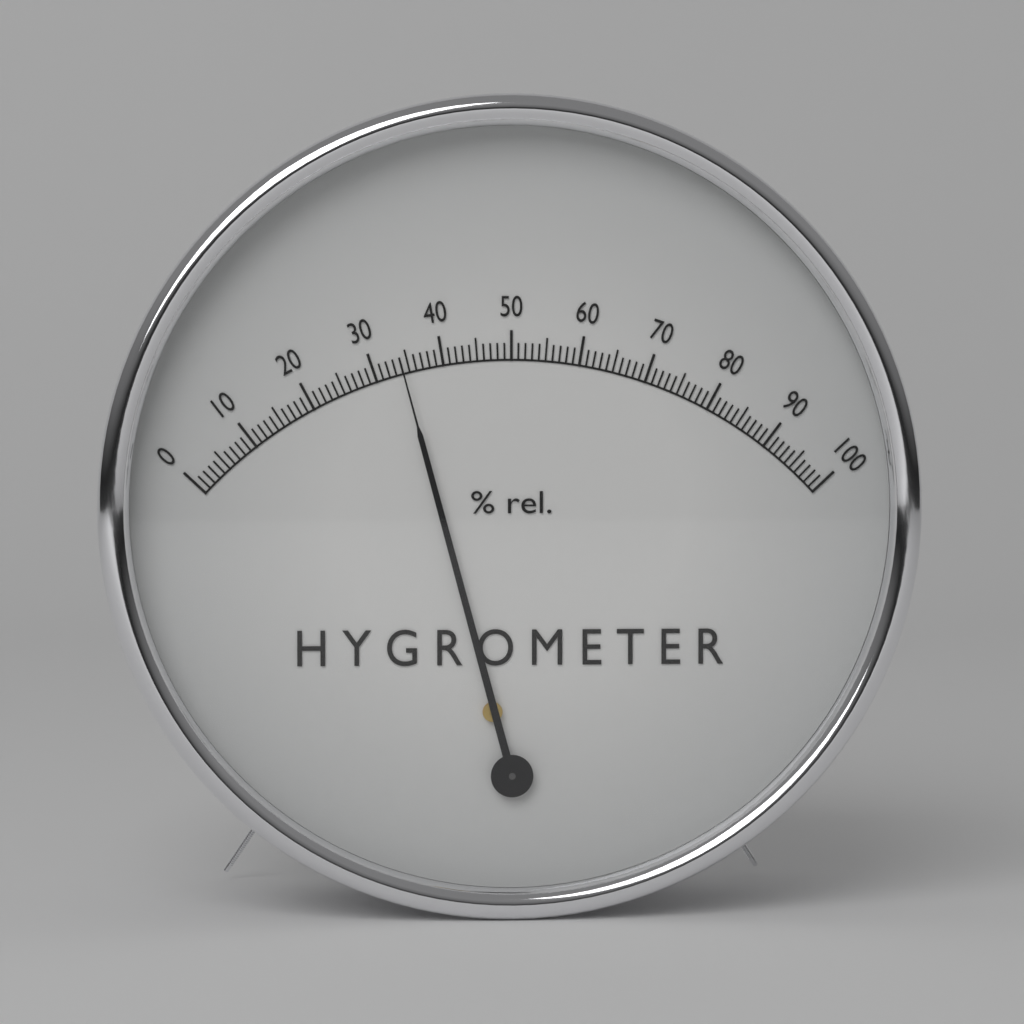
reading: 34 %
